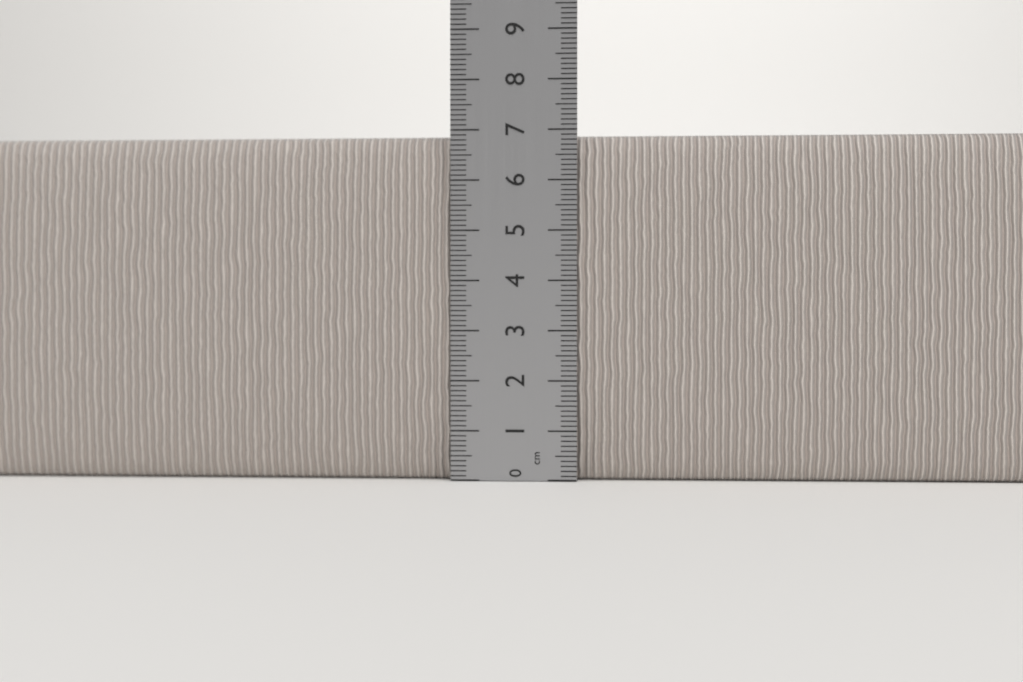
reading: 6.9 cm
